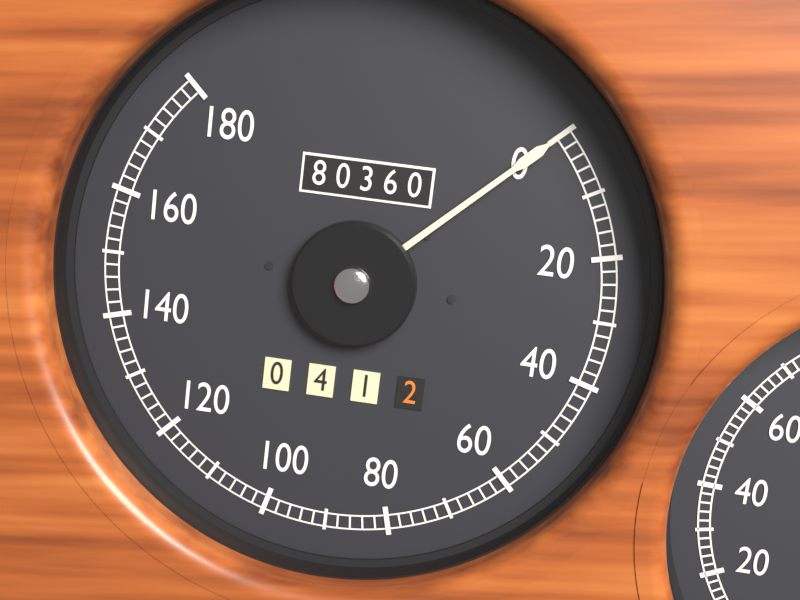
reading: 0 (no unit)
